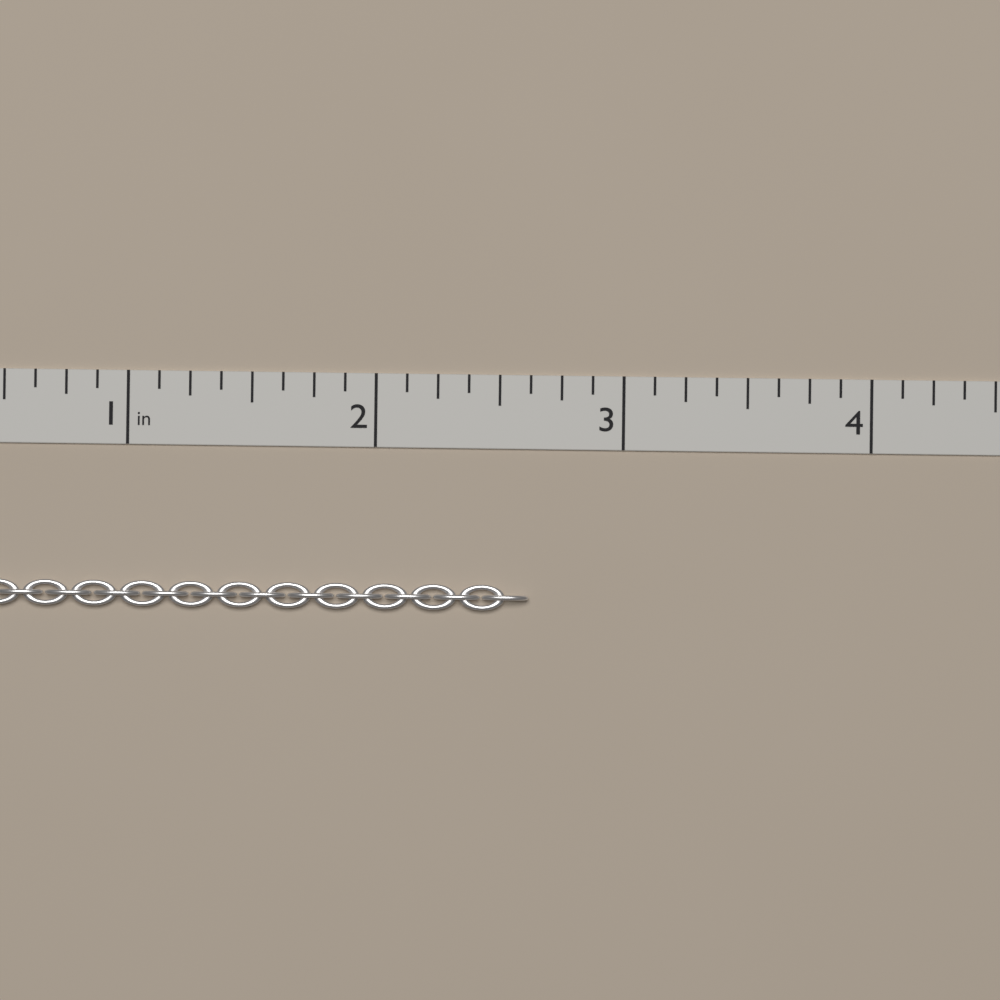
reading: 2.625 in
